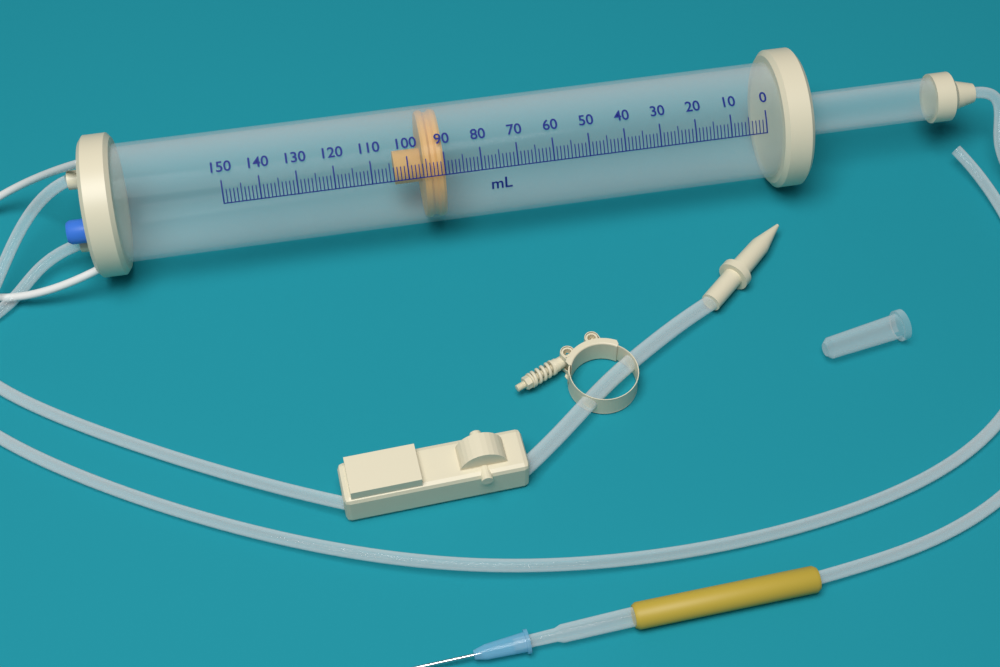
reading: 90 ml
